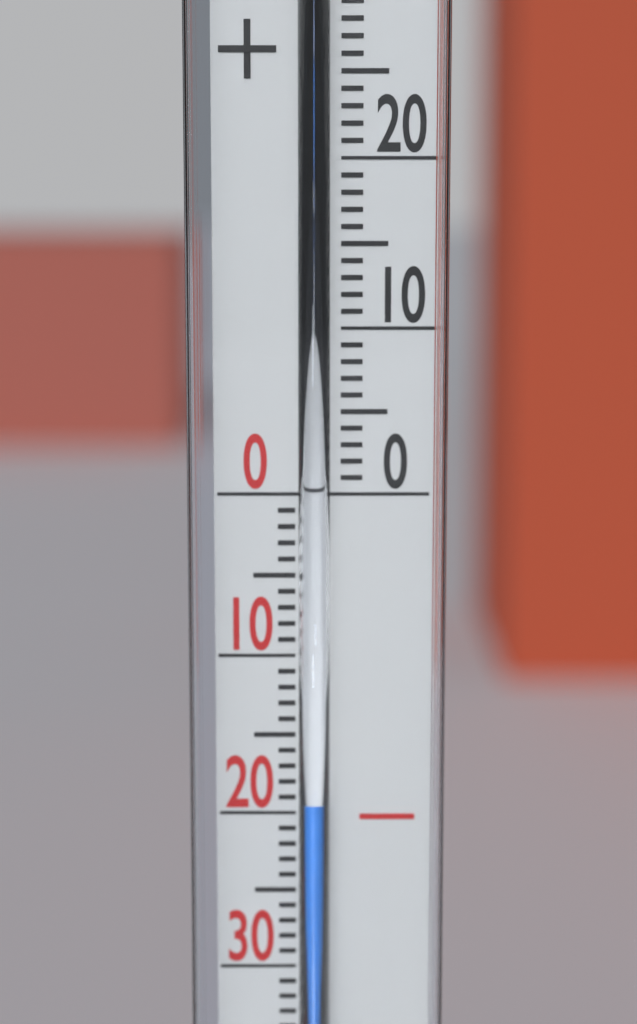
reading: -19 °C
